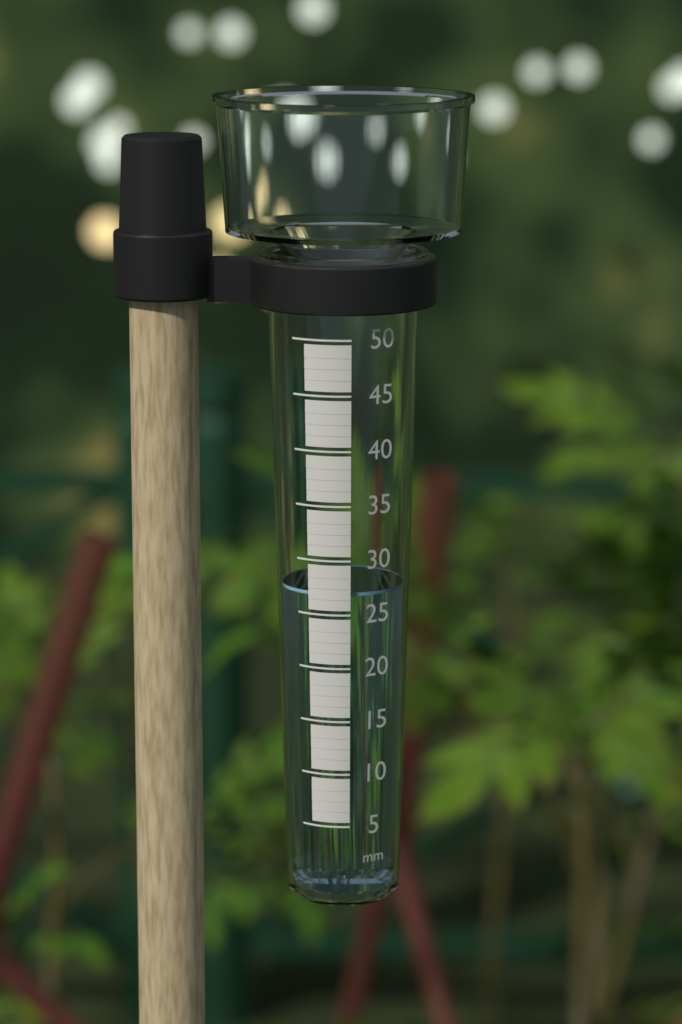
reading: 27 mm
